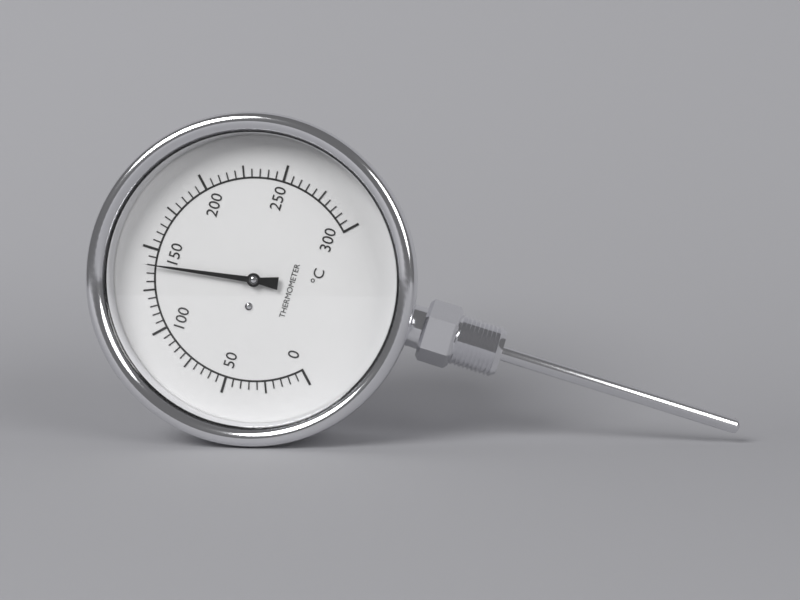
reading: 140 °C
